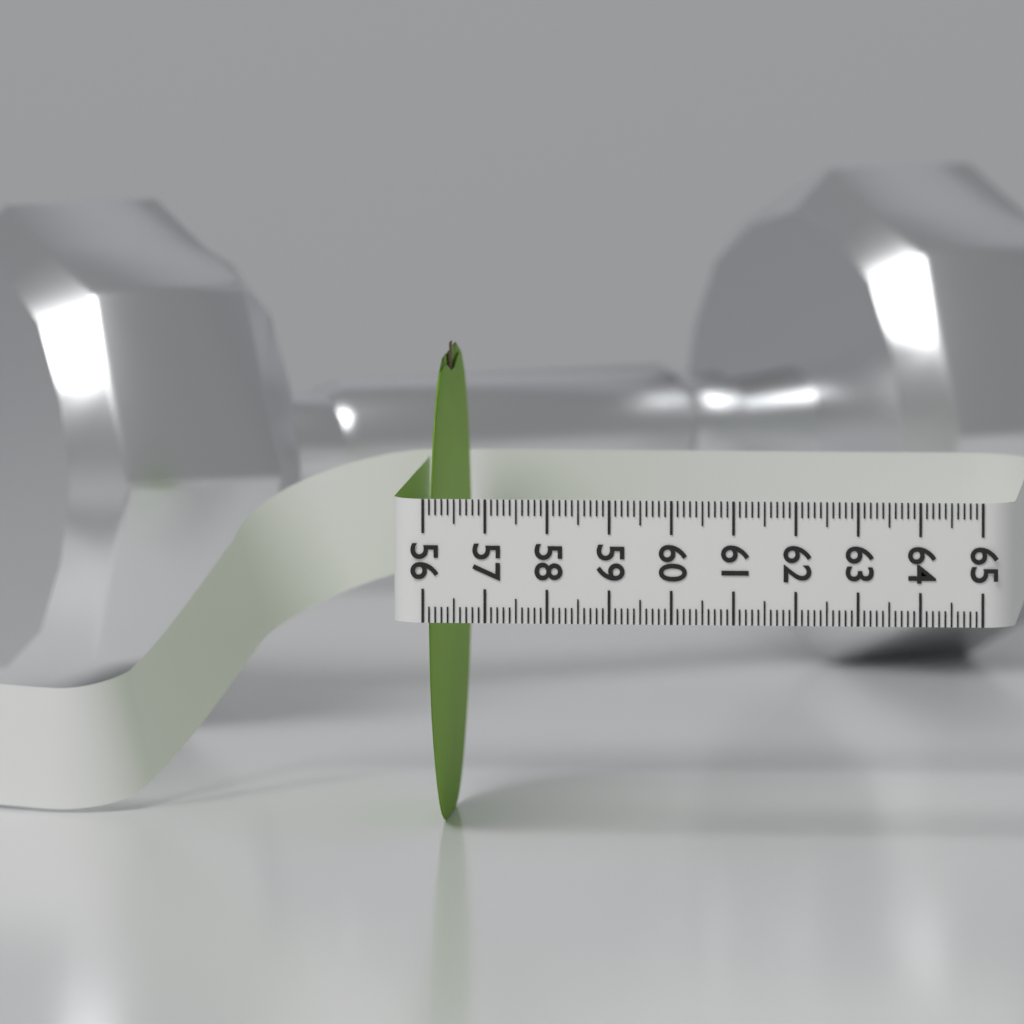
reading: 56.2 (no unit)
